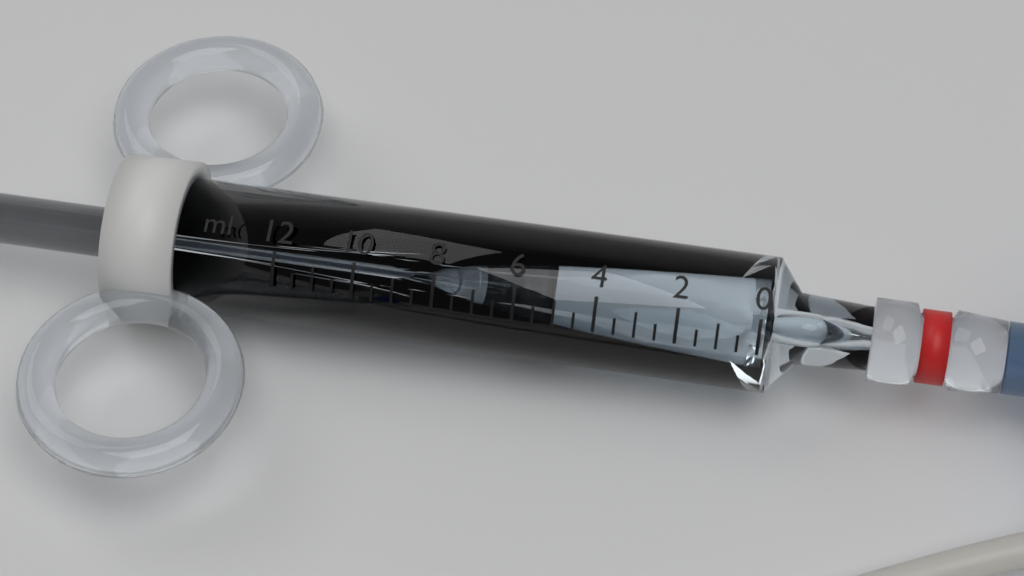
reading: 5.0 ml
